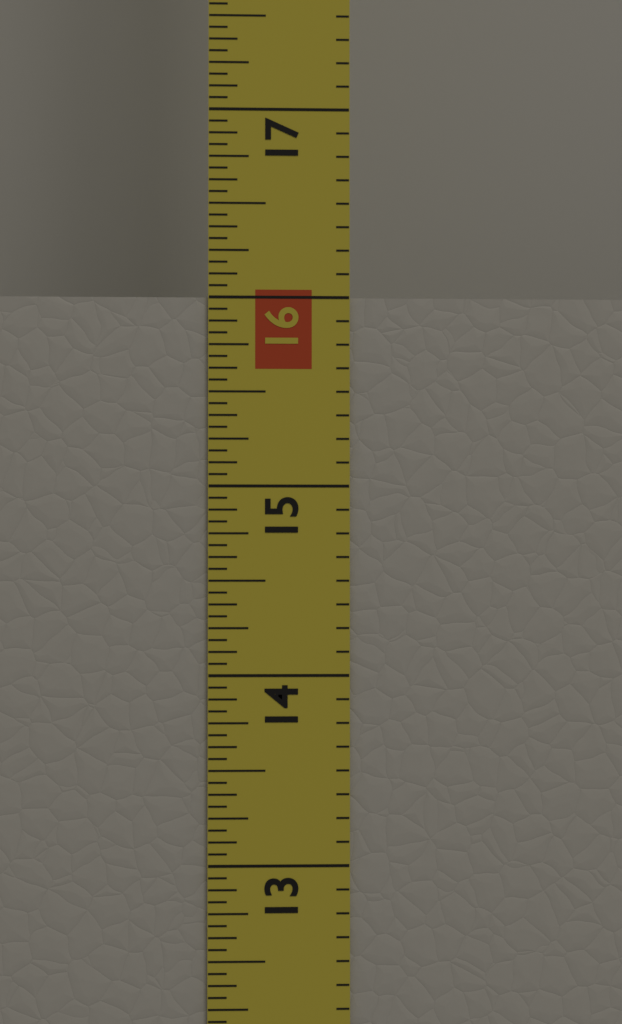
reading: 16.0000 in
